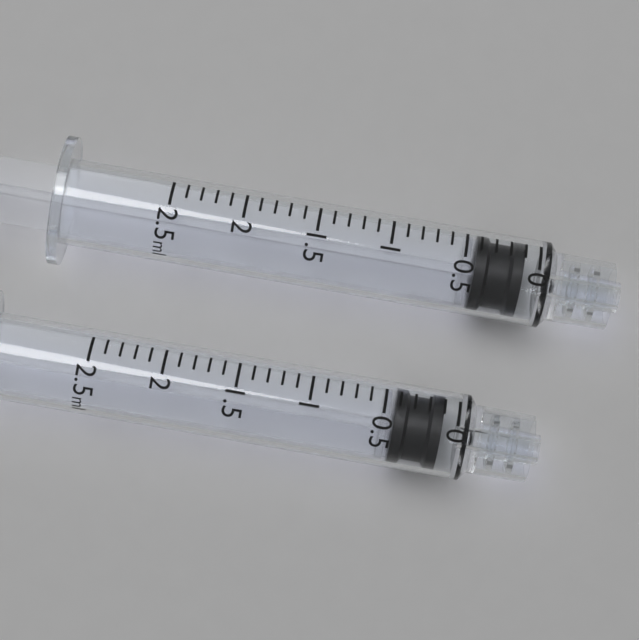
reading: 0.1 ml
